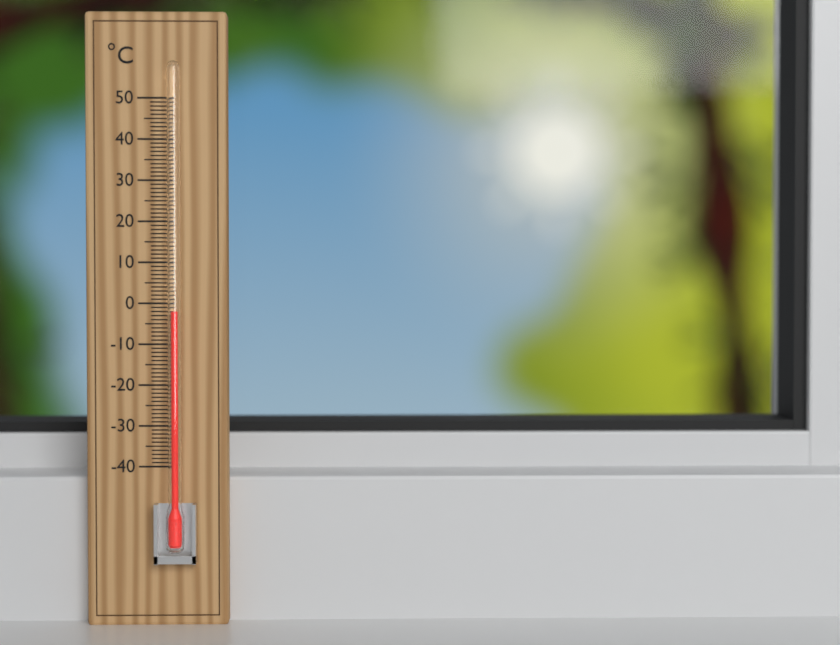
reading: -2 °C
